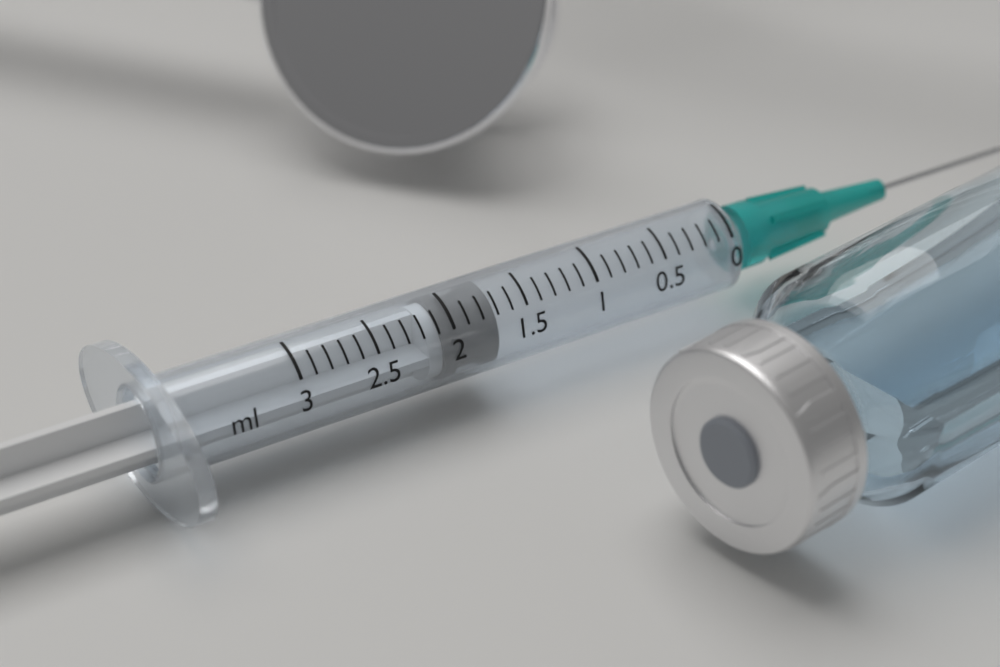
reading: 1.7 ml
